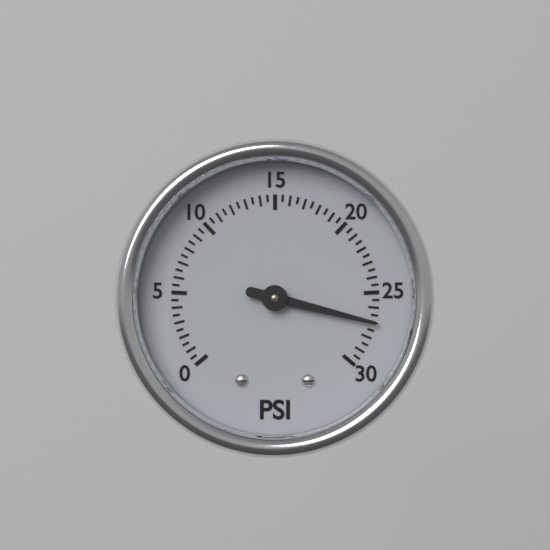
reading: 27.0 psi
